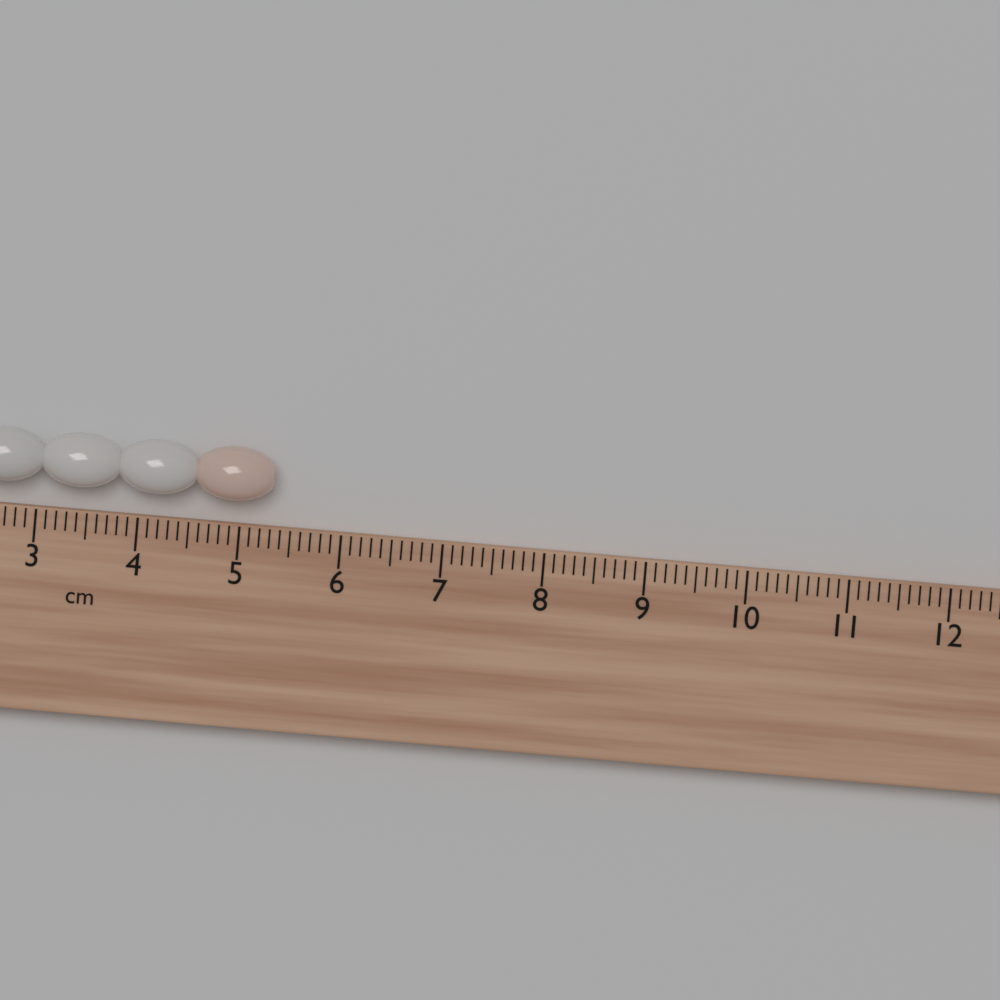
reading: 5.3 cm
